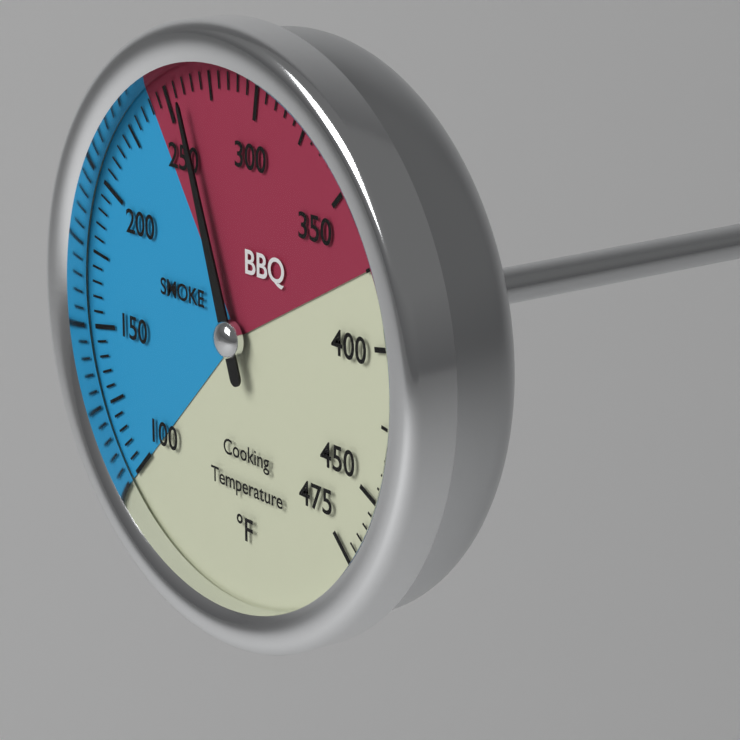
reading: 260 °F
